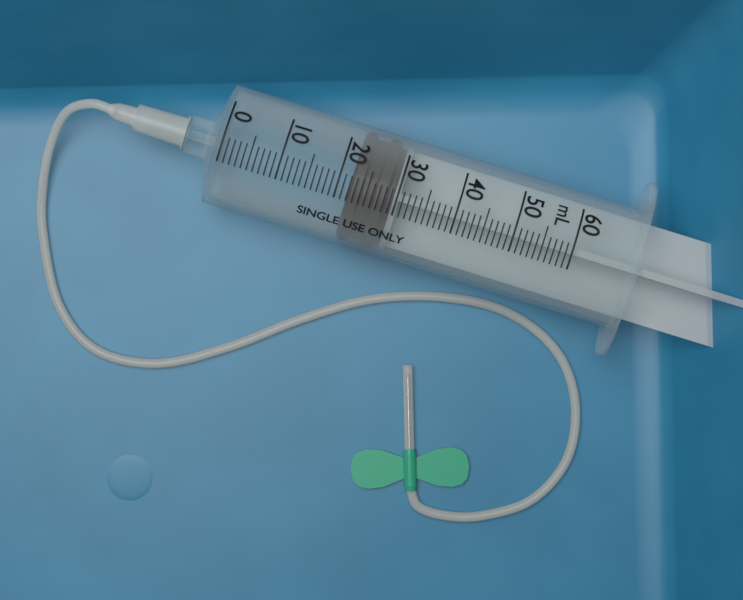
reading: 22 mL
